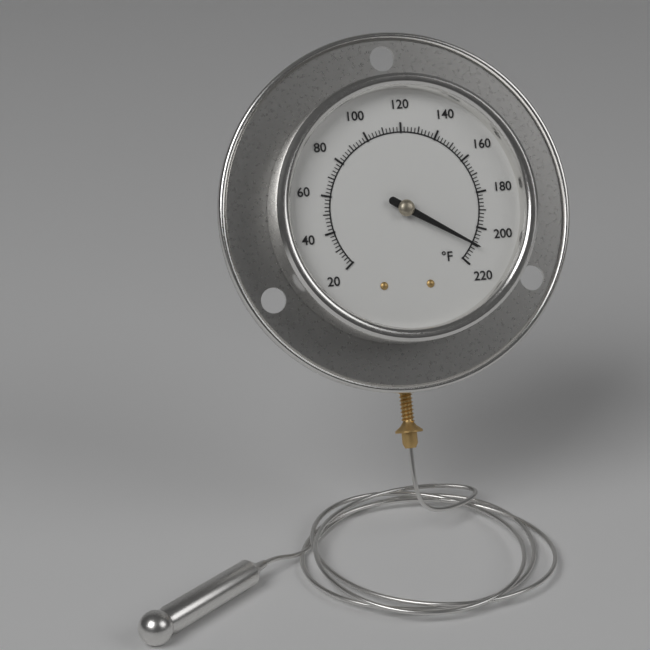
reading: 210 °F
